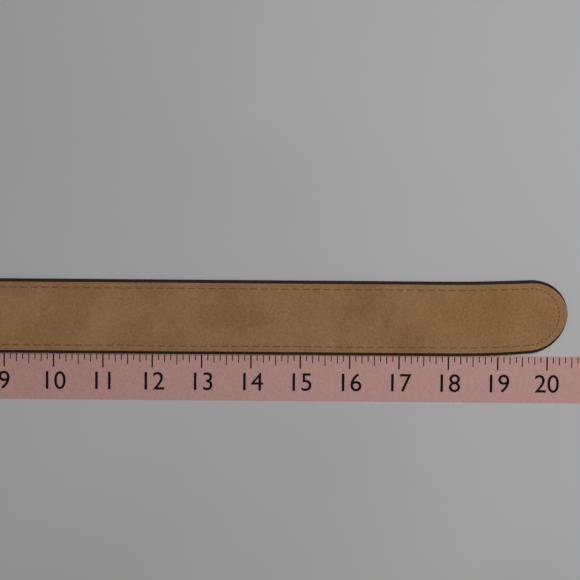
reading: 20.375 (no unit)
